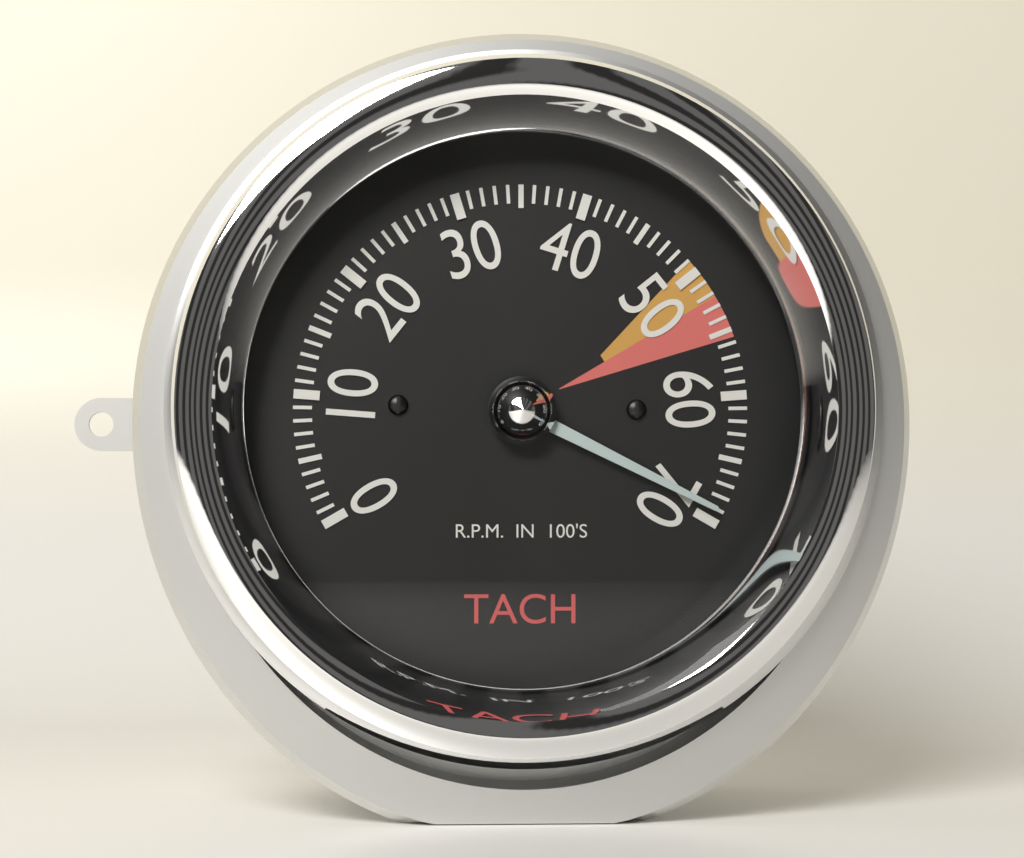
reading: 69 RPM x100
